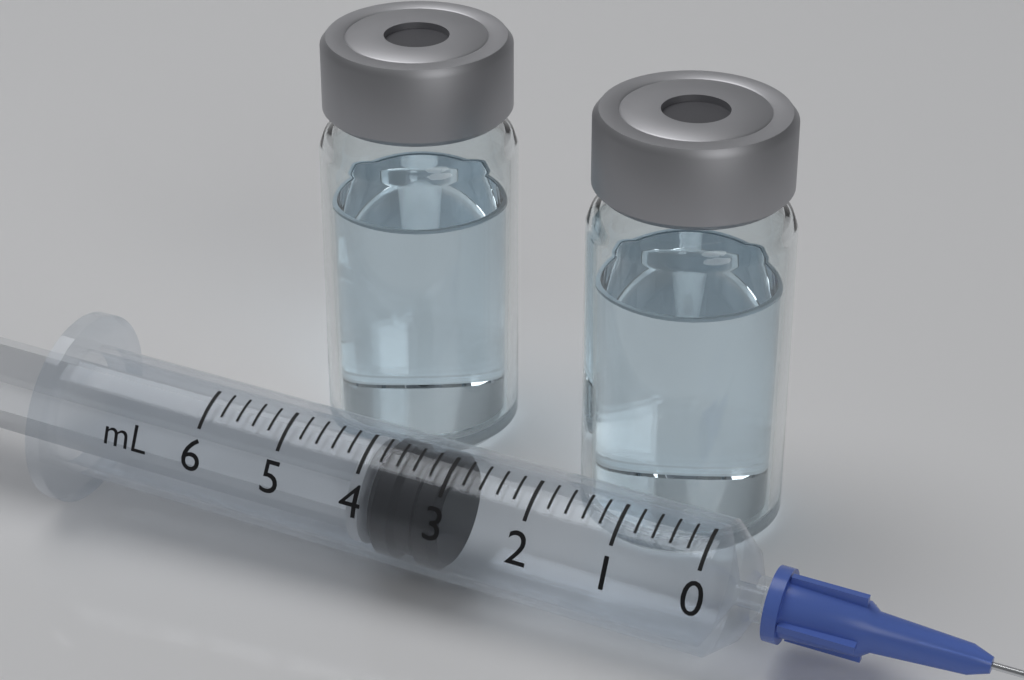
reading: 3.0 ml
